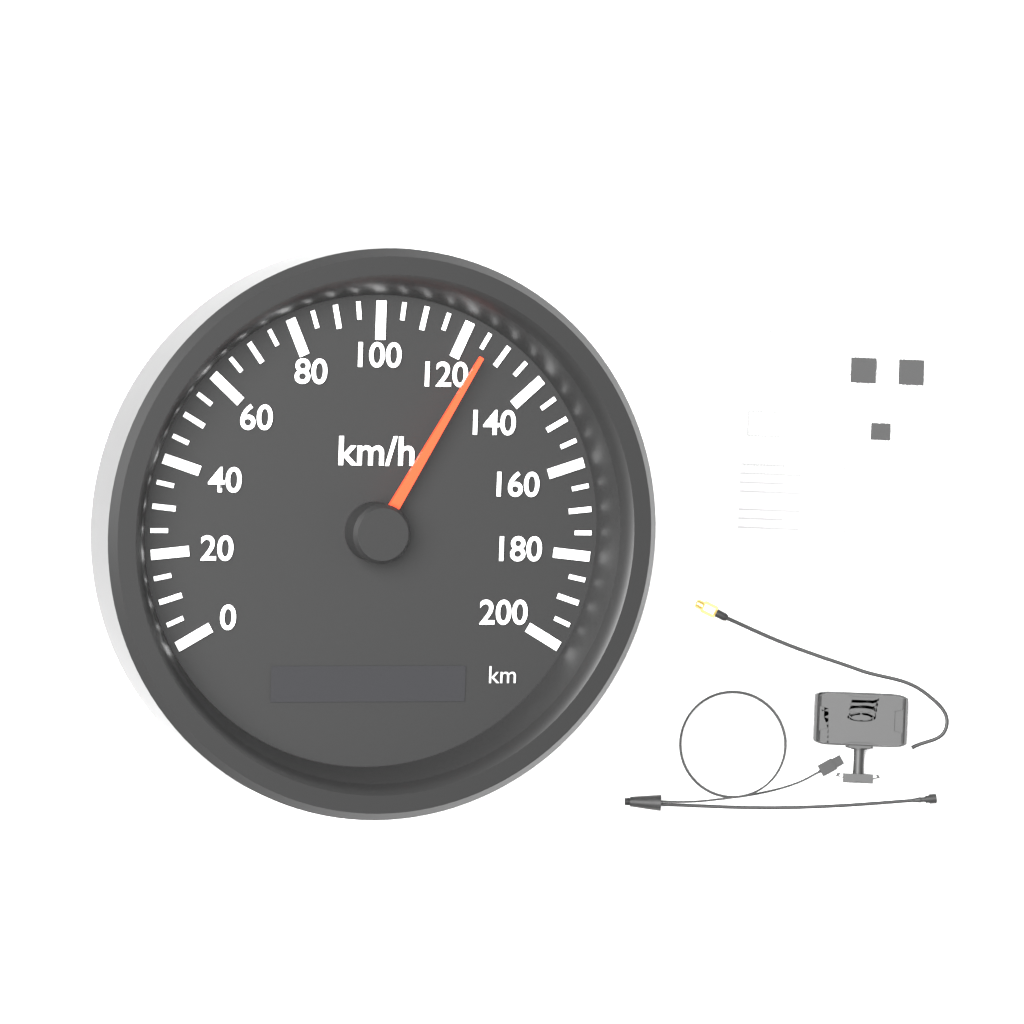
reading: 125 km/h
